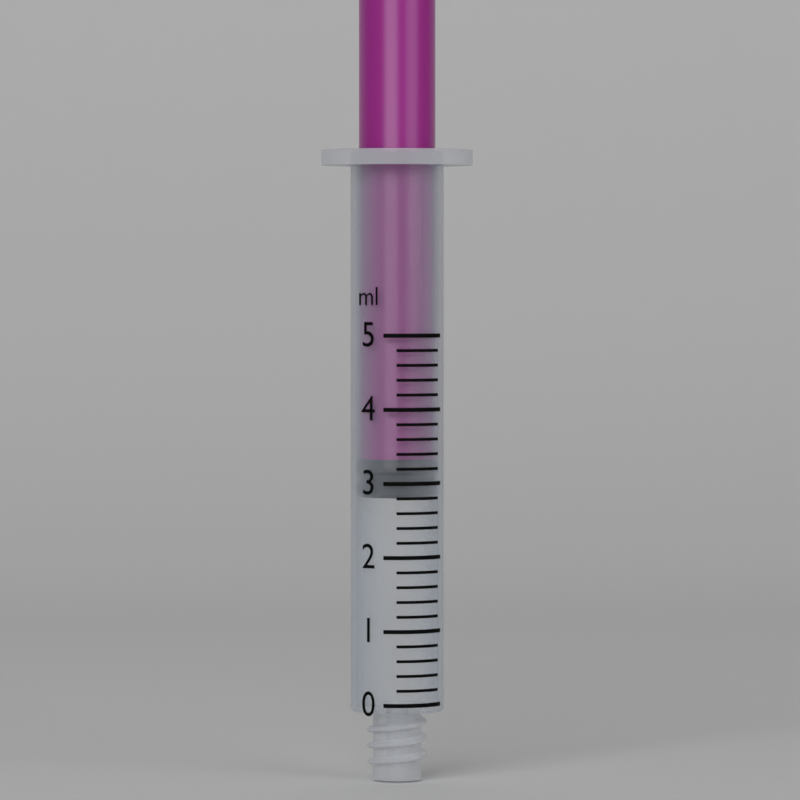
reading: 2.8 ml
